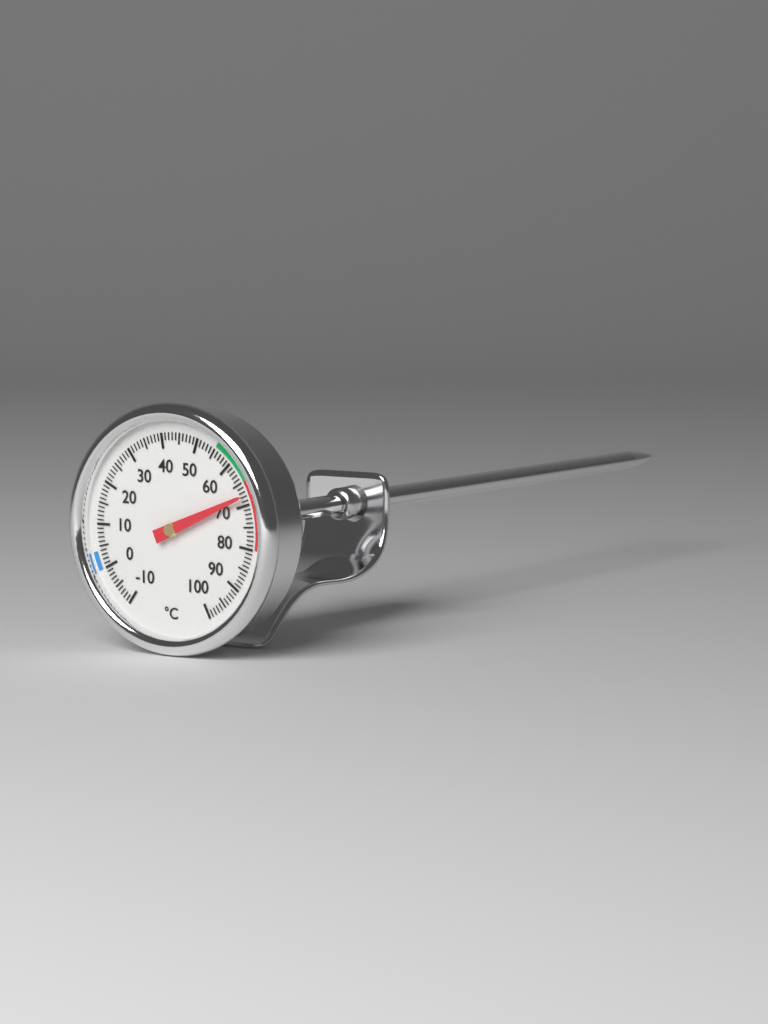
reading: 68 °C
